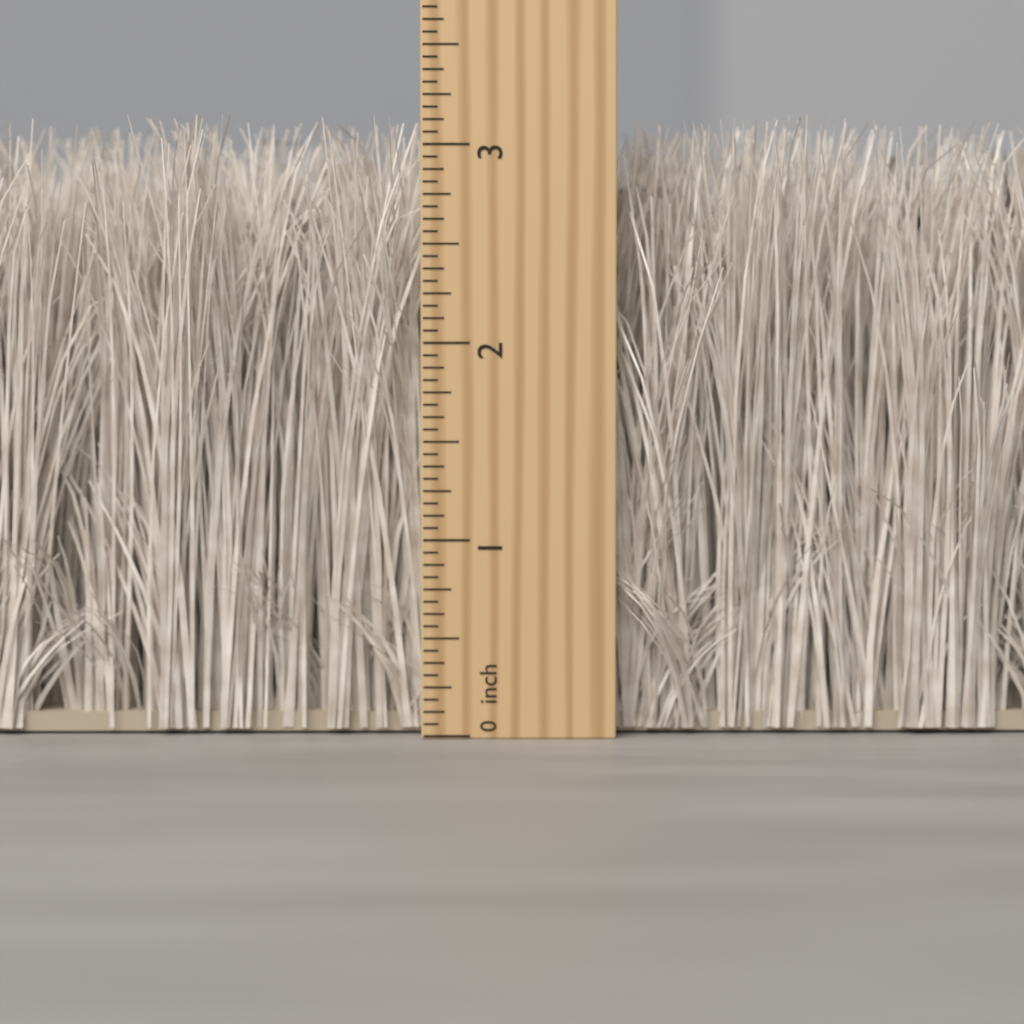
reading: 3.1250 inch
